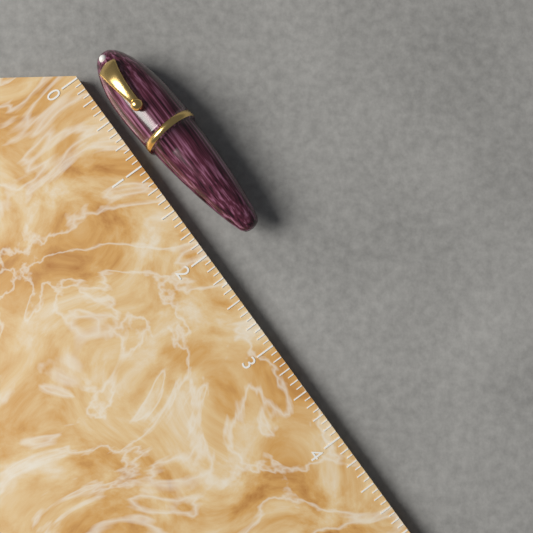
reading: 2.0625 (no unit)
